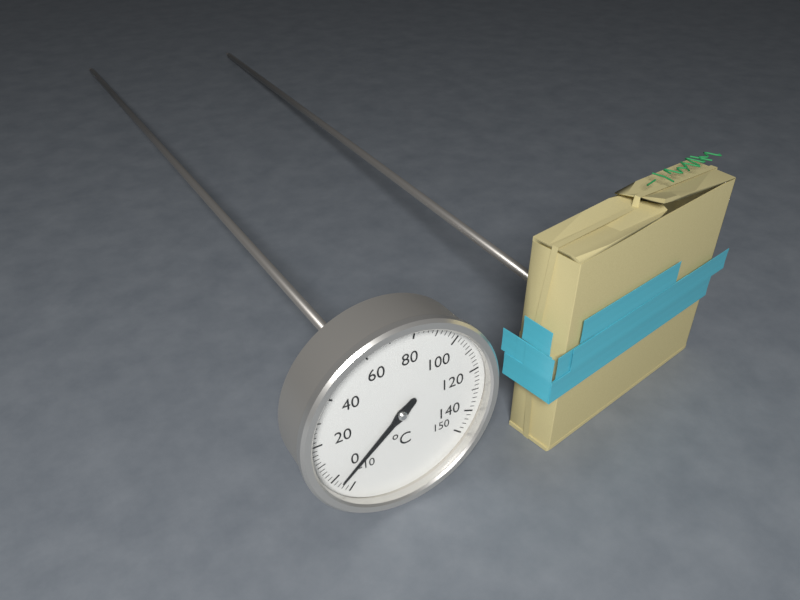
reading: -4 °C
